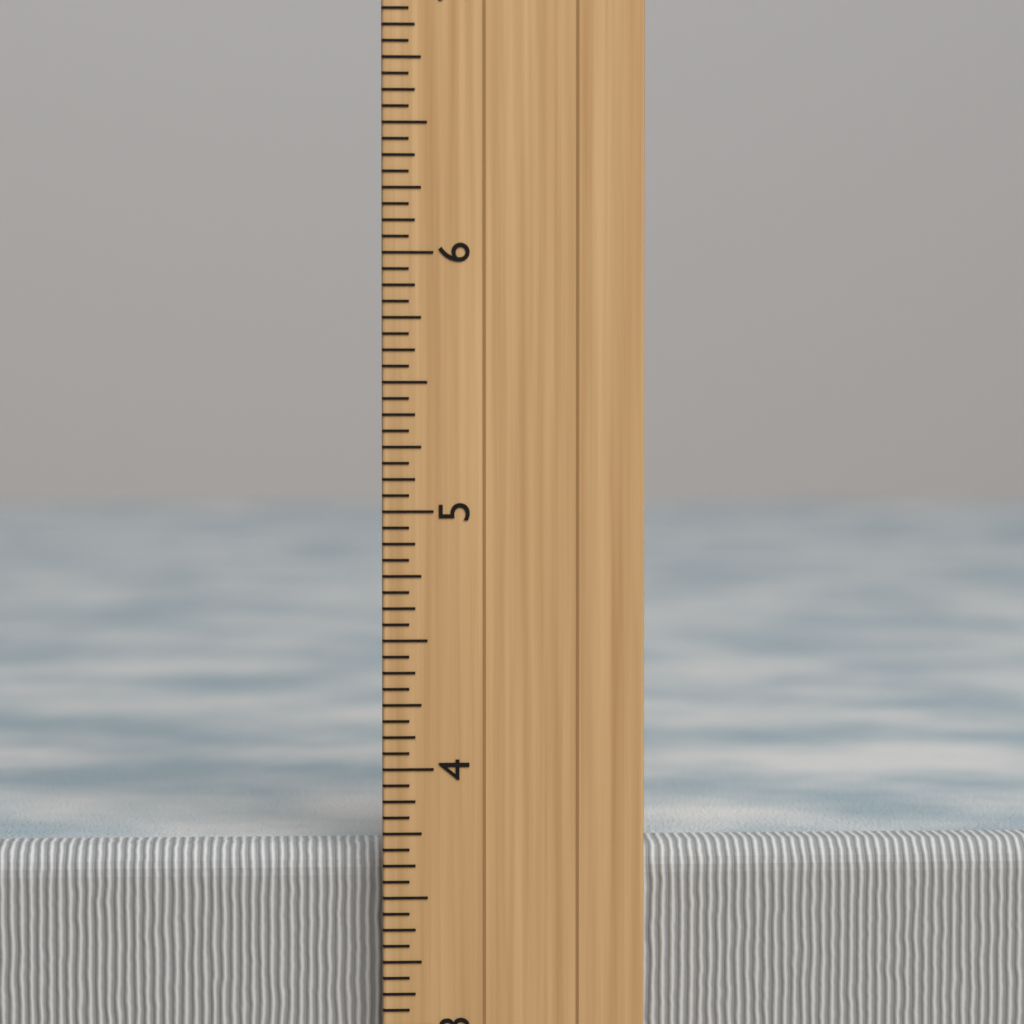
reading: 3.6875 inch
